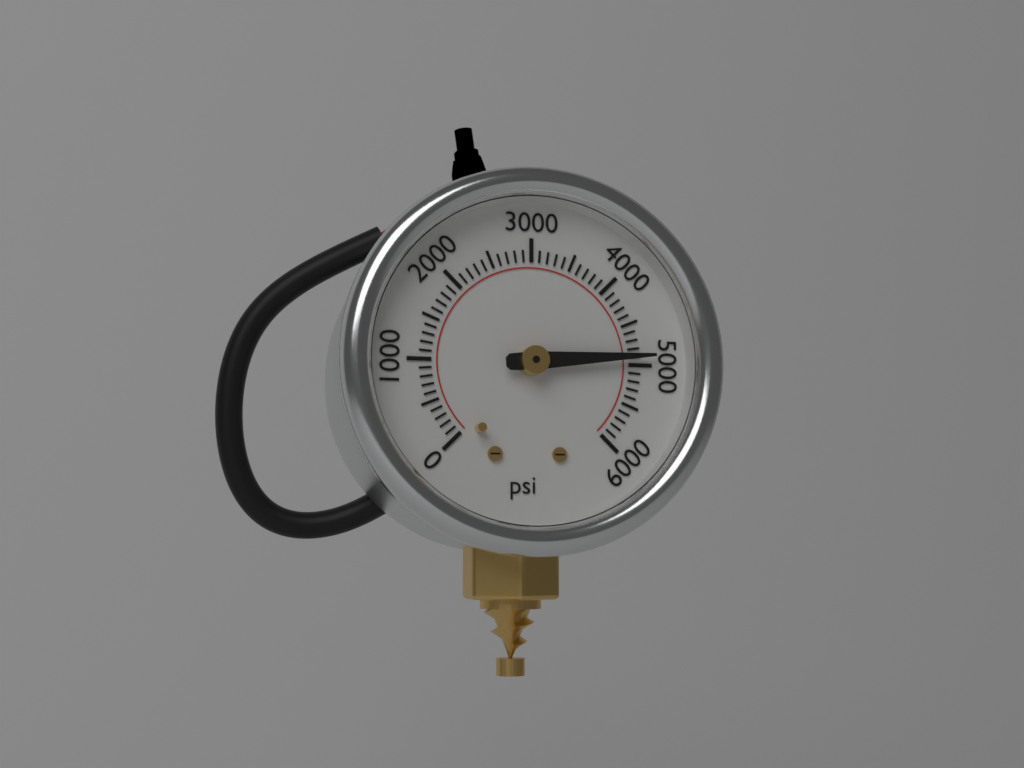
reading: 4900 psi
